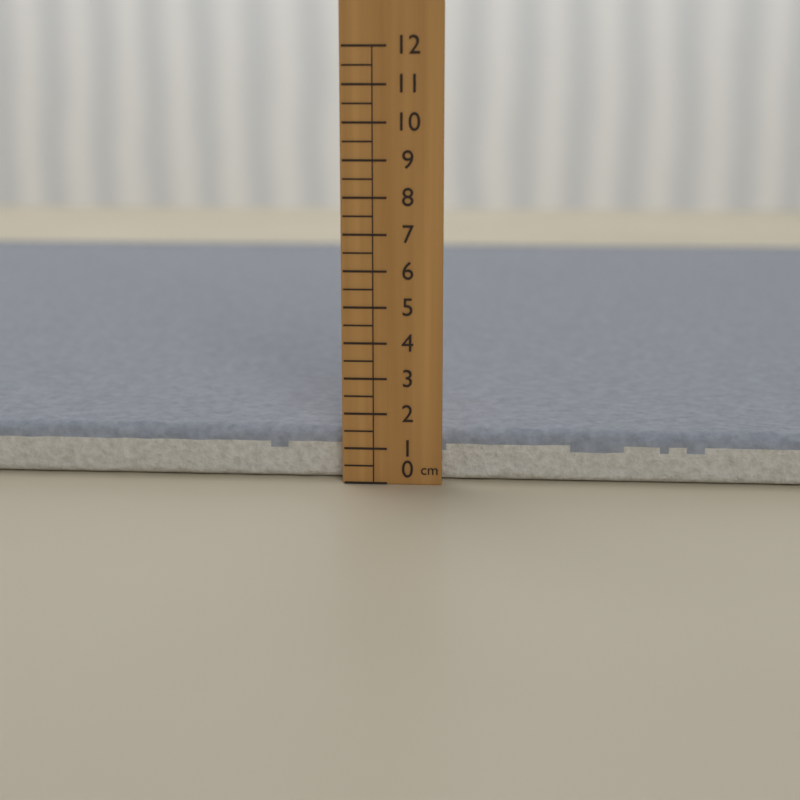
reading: 1.5 cm
